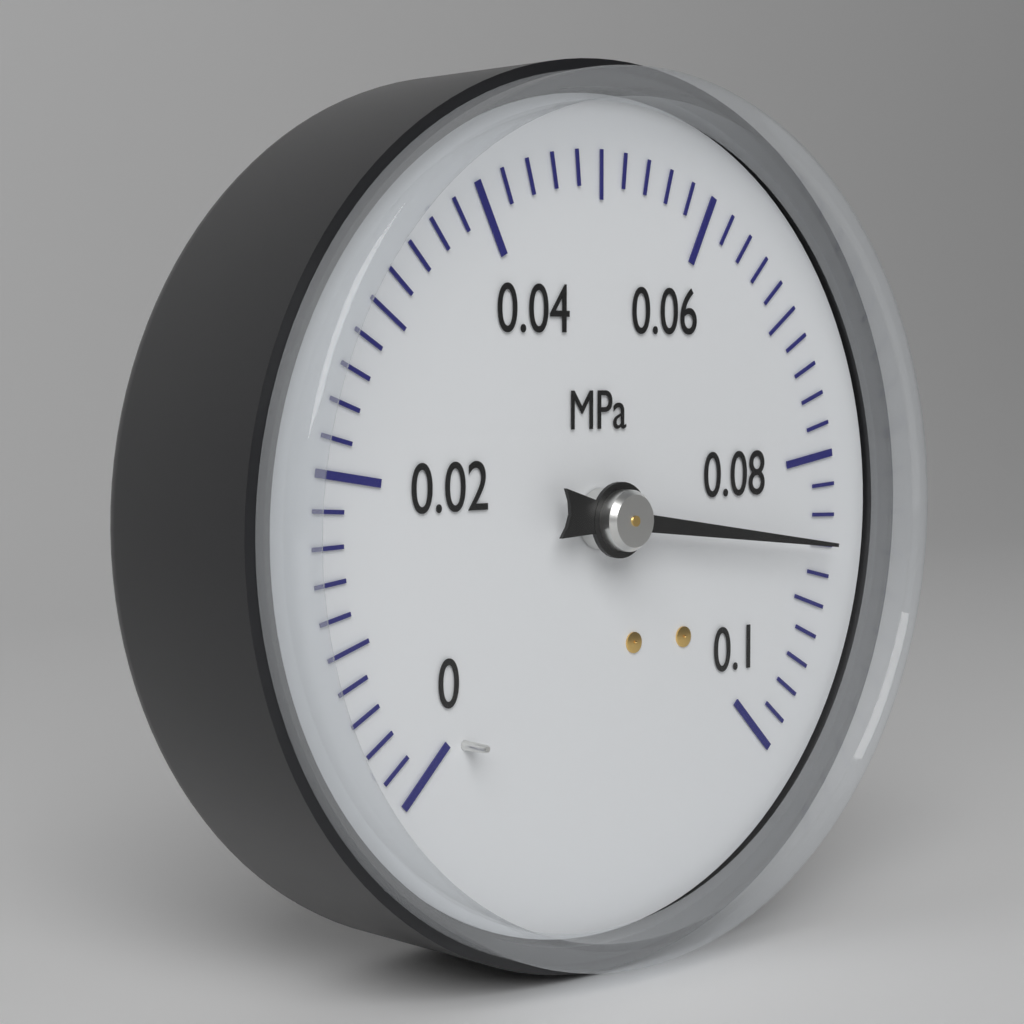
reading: 0.086 MPa
